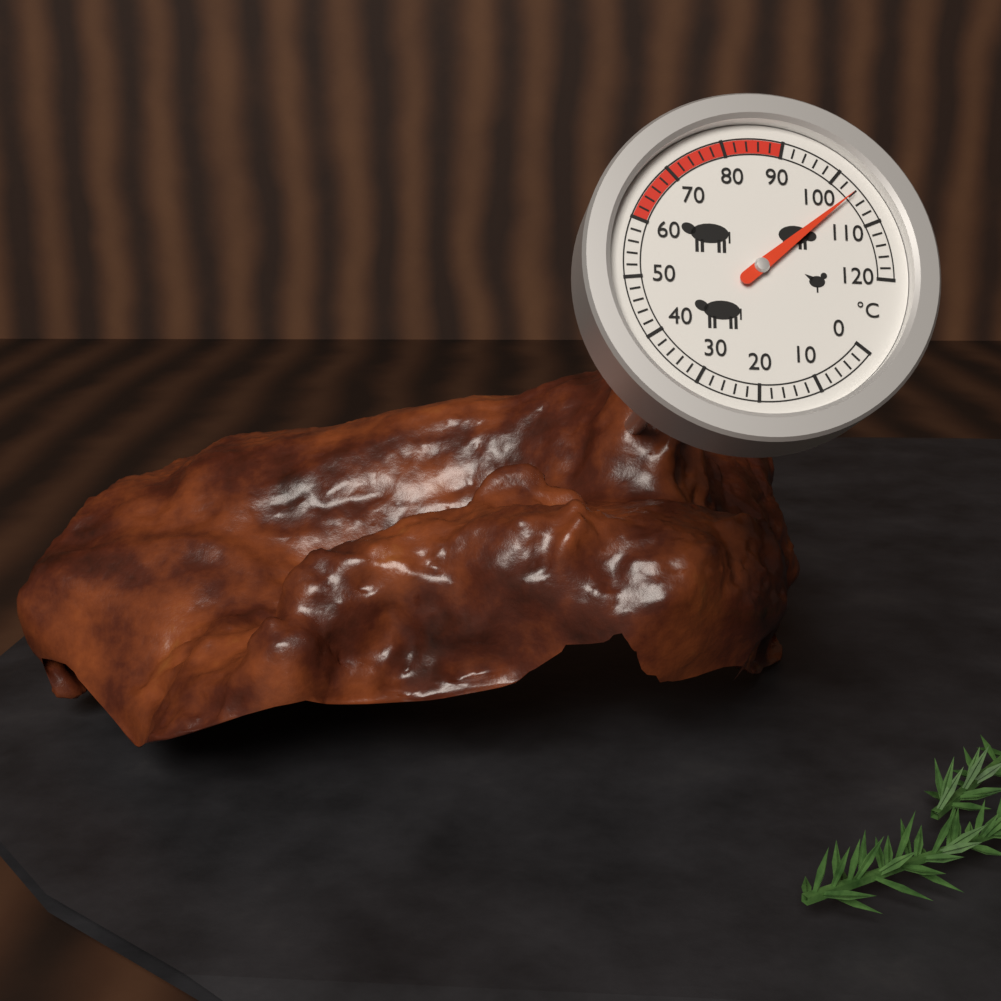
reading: 104 °C
